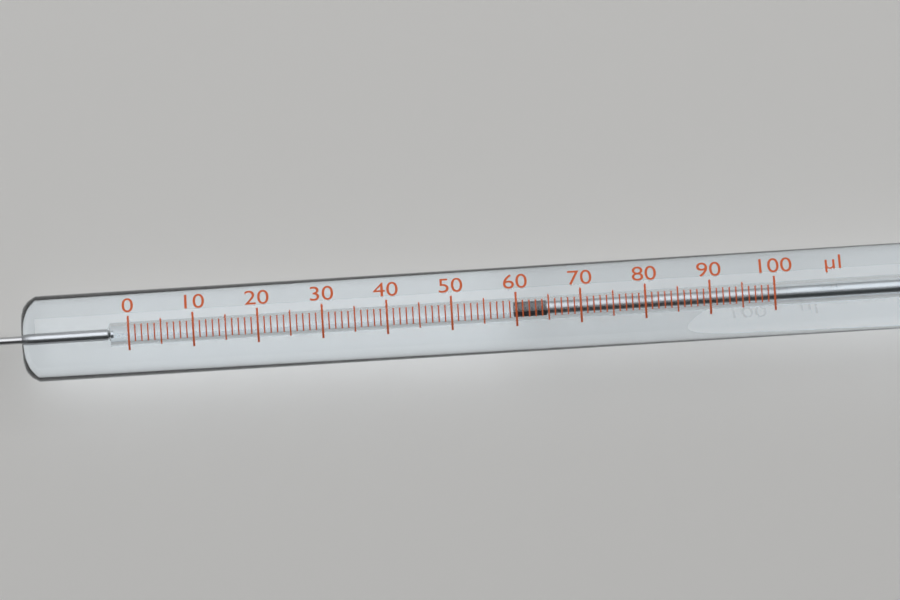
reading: 60 µl
